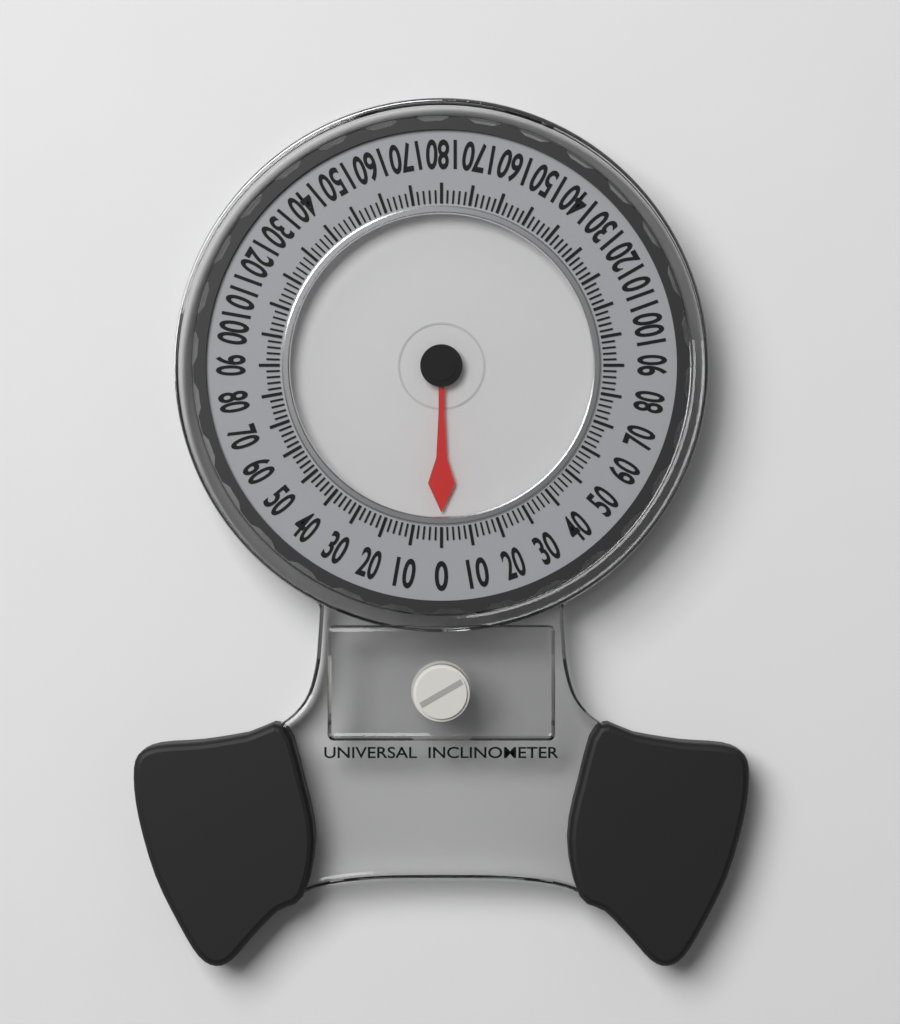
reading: 0 (no unit)
